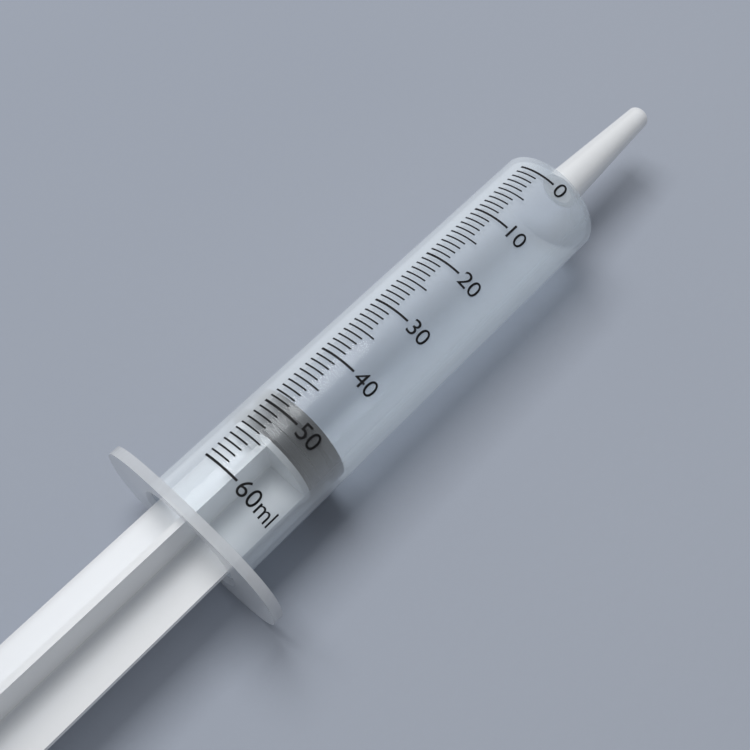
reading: 48 ml
